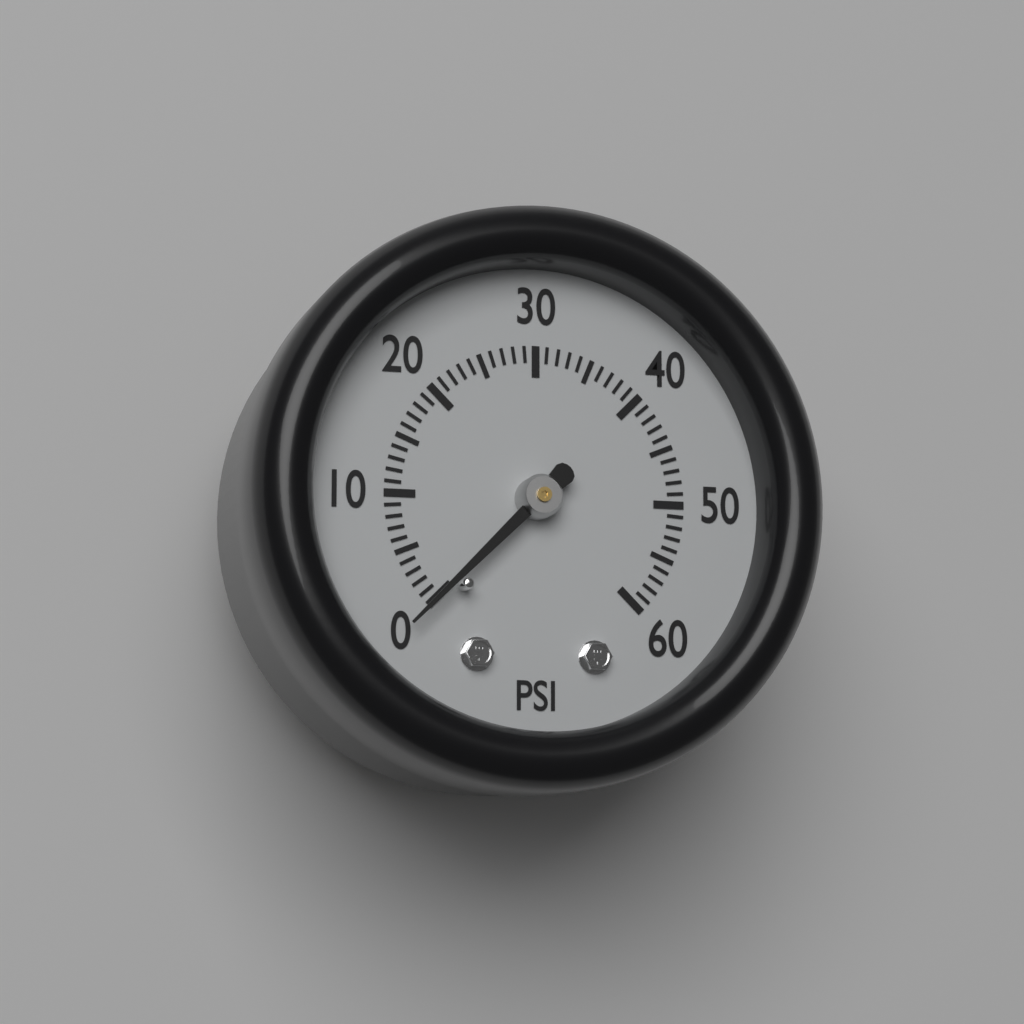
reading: 0 psi
